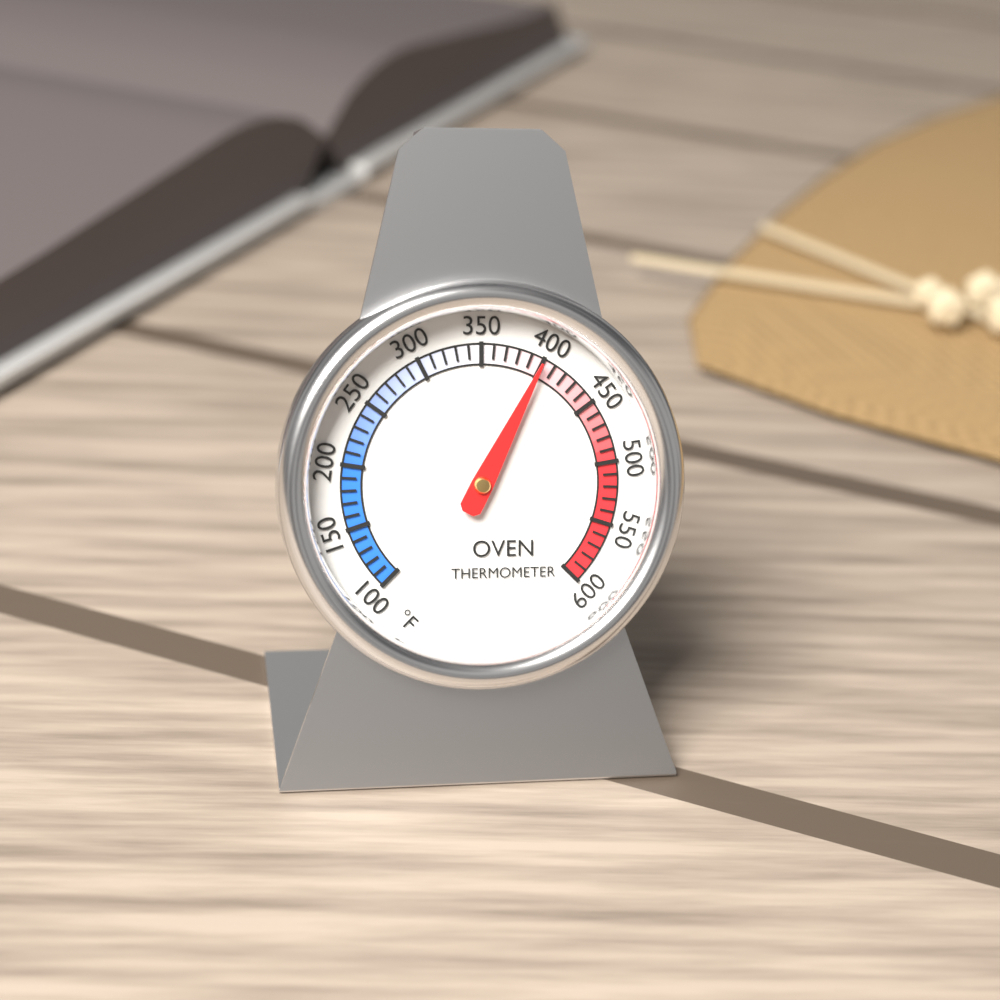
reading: 400 °F
